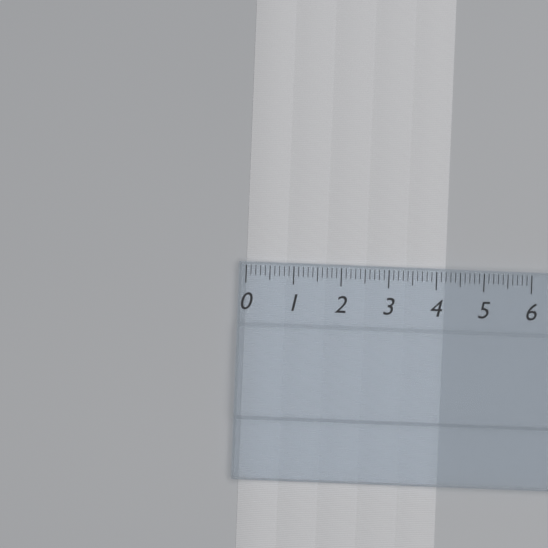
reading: 4.2 (no unit)
